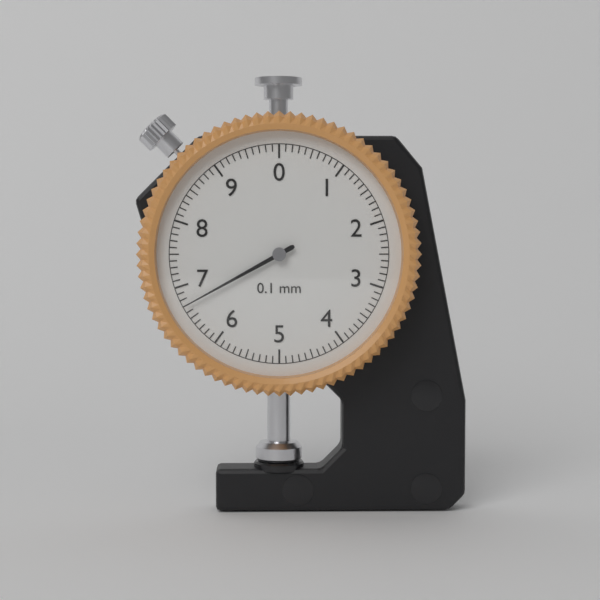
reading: 6.7 mm
